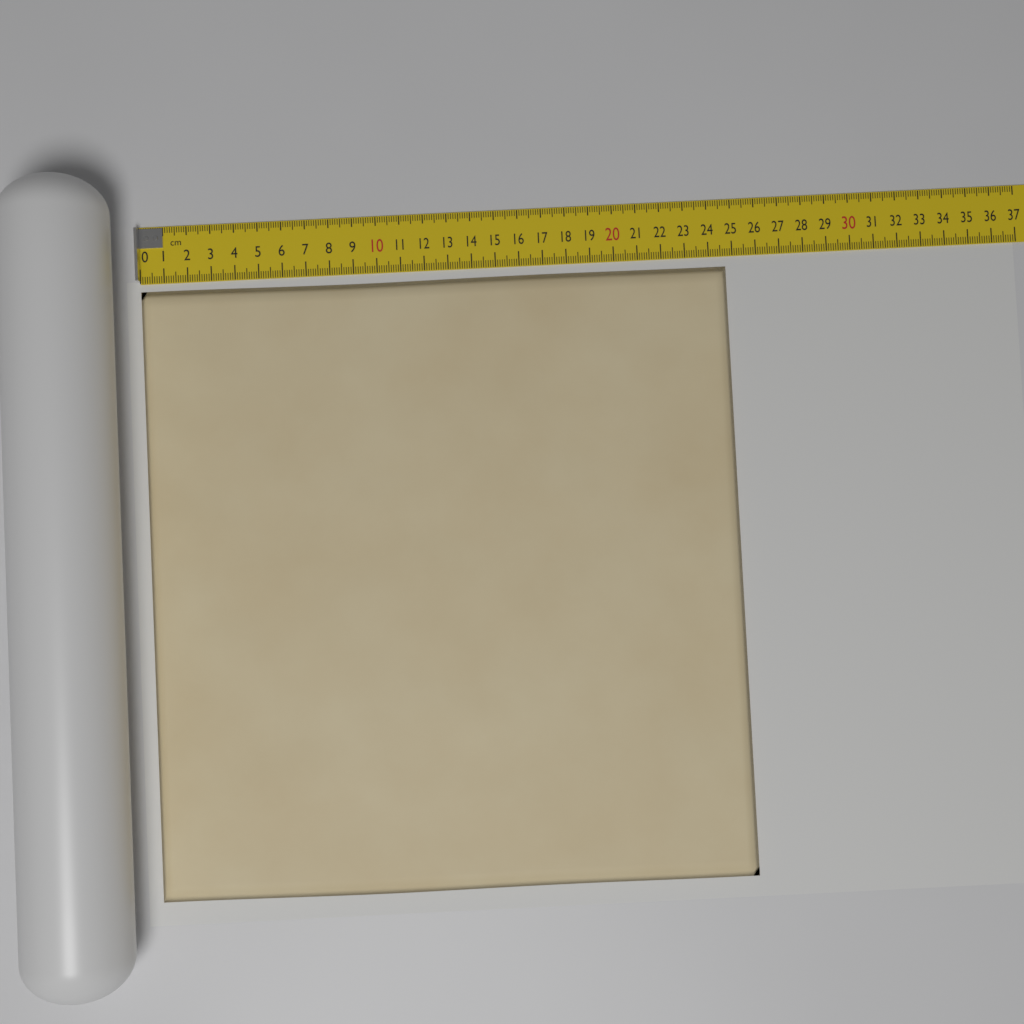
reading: 24.7 cm
